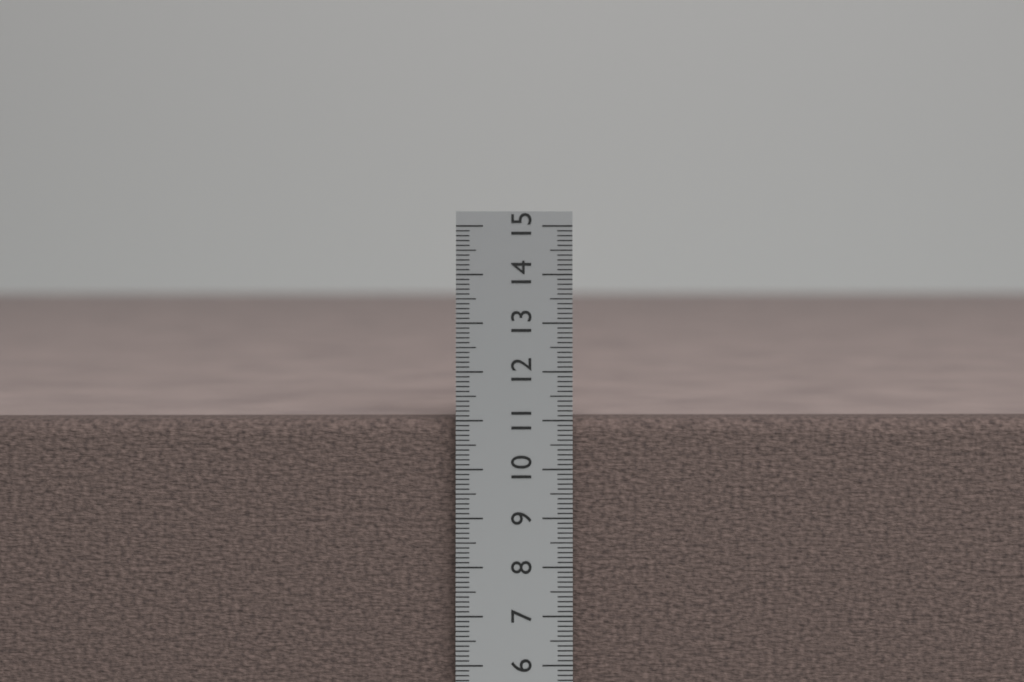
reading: 11.0 cm
